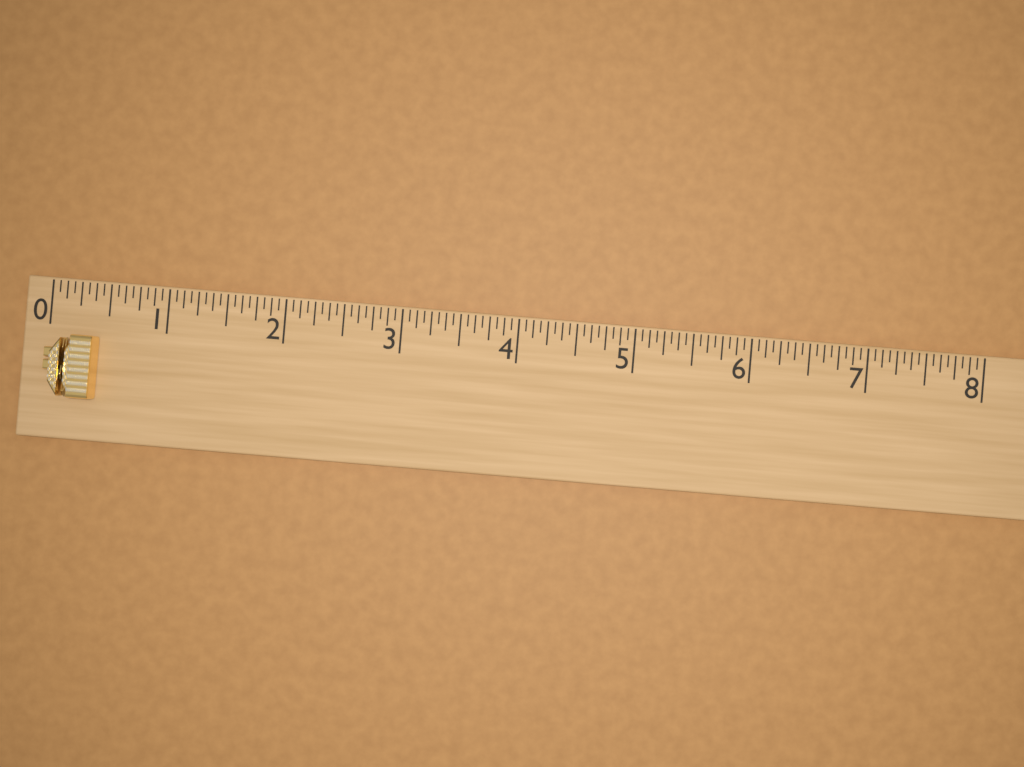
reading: 0.4375 (no unit)
